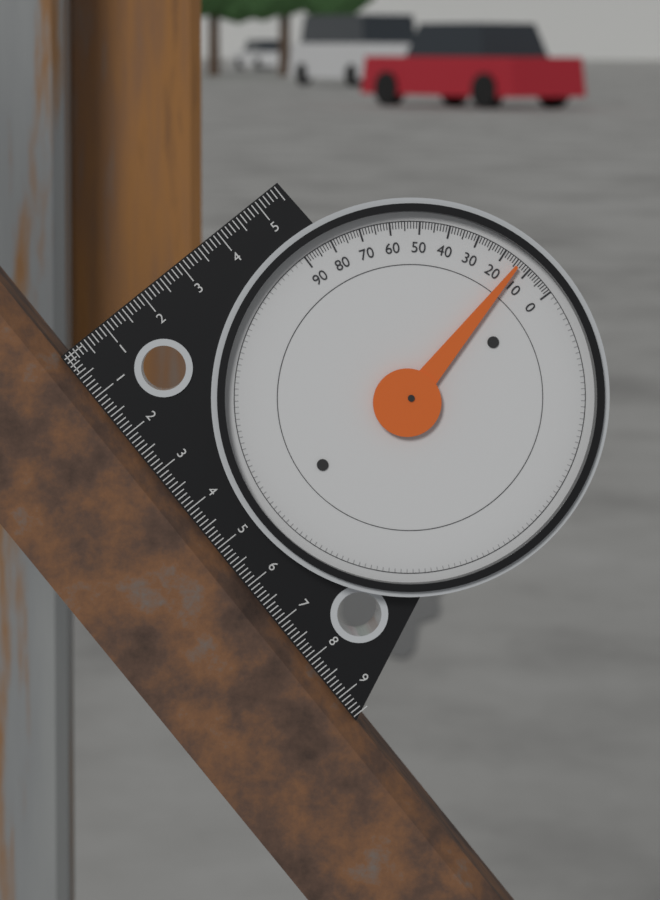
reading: 14 (no unit)
